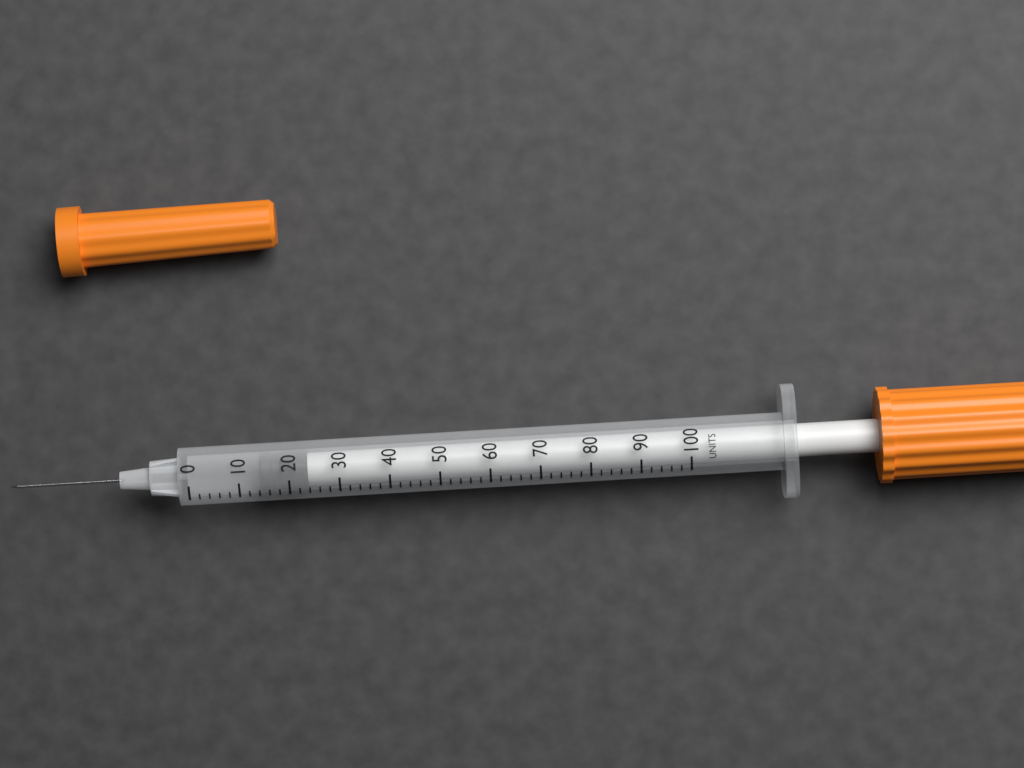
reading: 14 units
